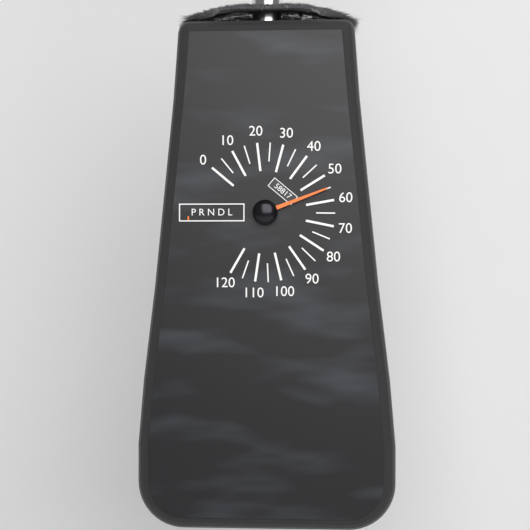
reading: 55 (no unit)
